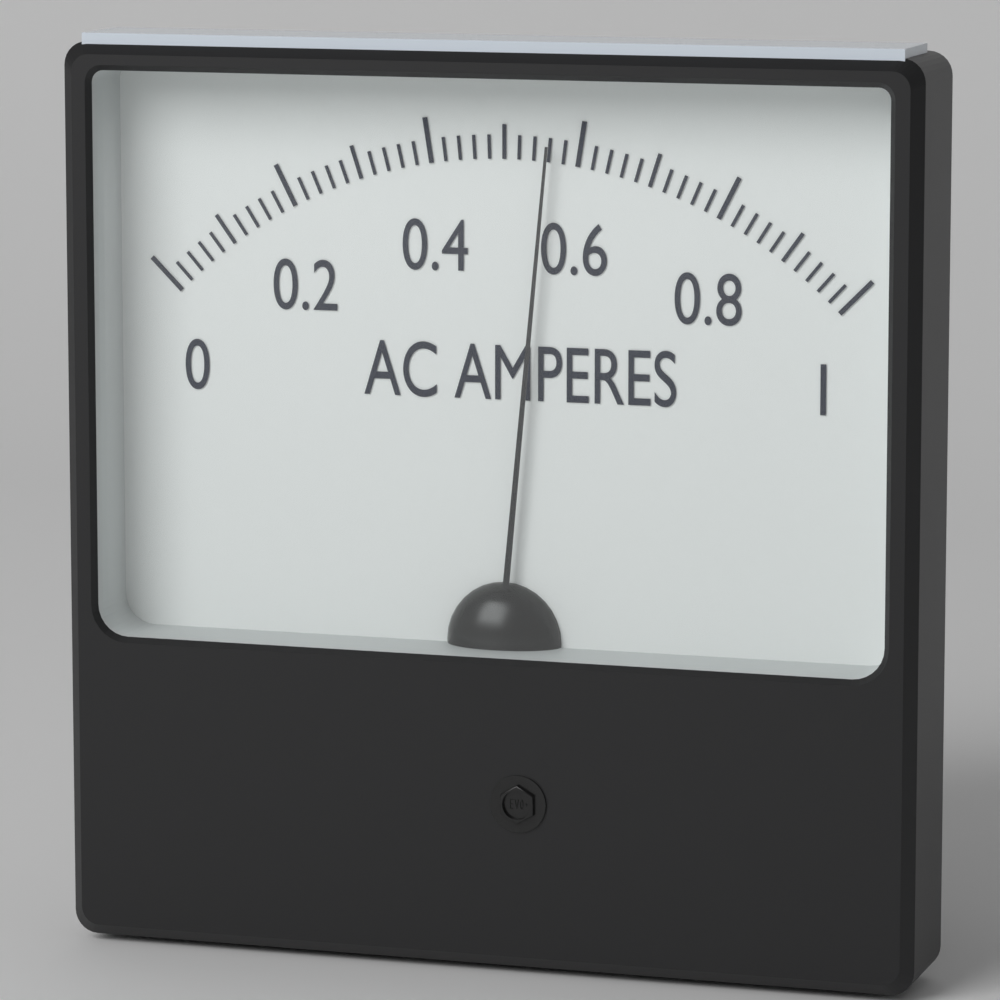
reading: 0.56 A
